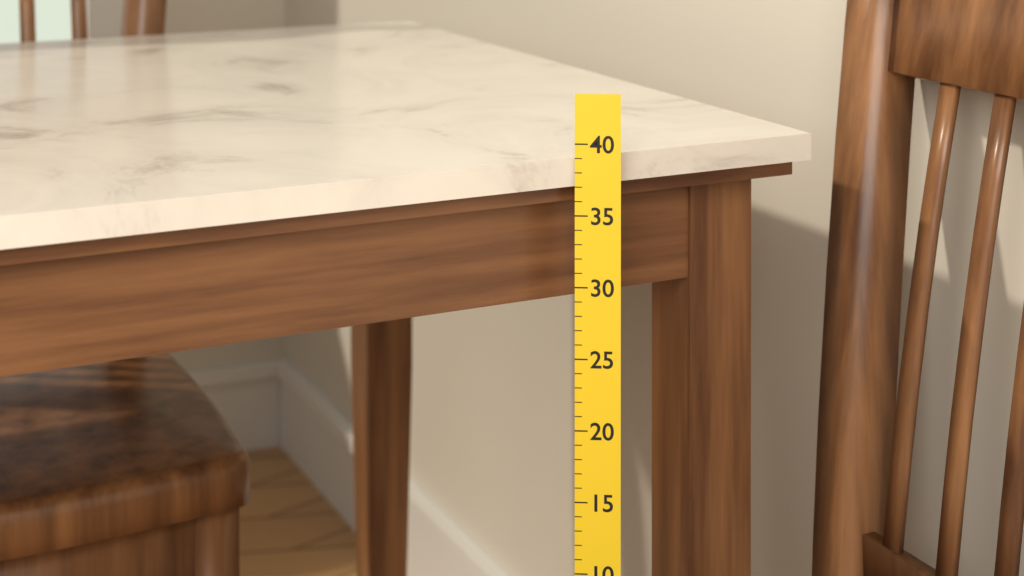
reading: 39 (no unit)
